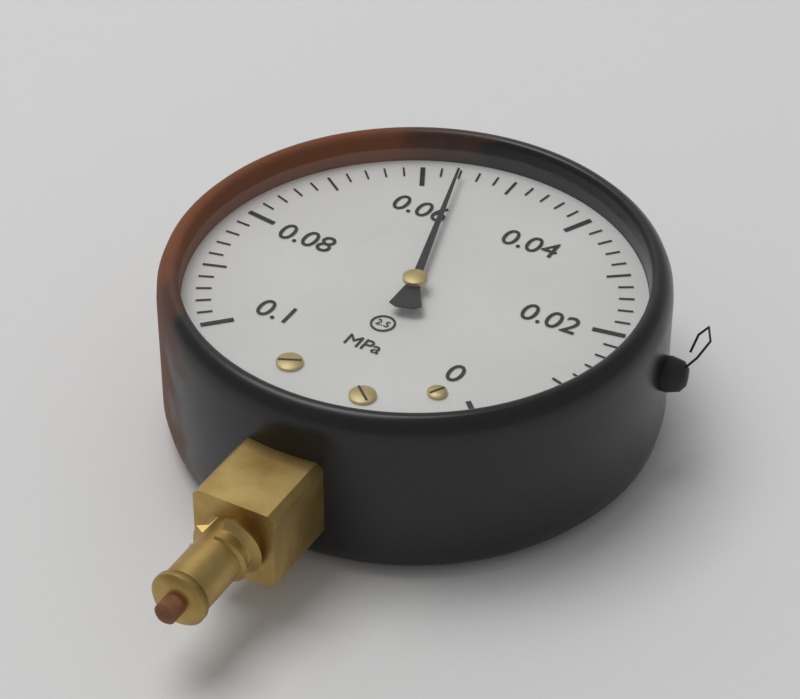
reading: 0.056 MPa
